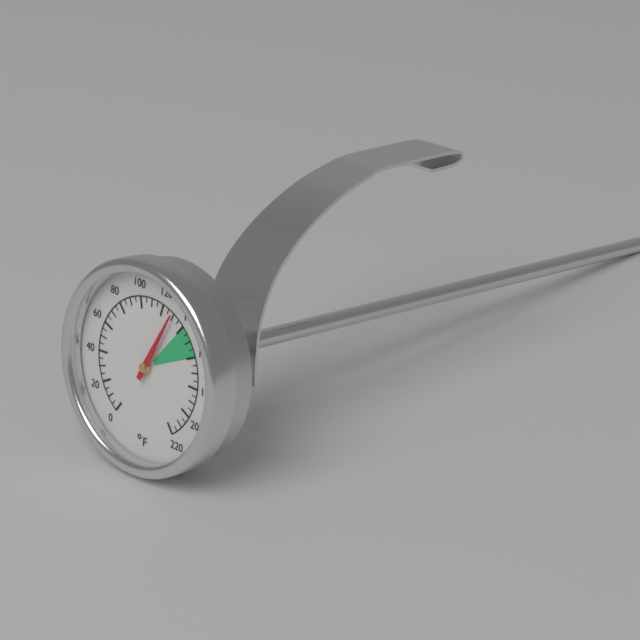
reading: 130 °F
